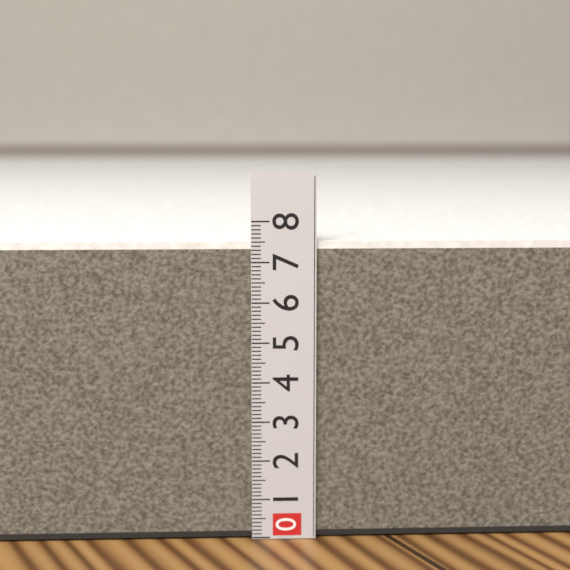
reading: 7.5 (no unit)
